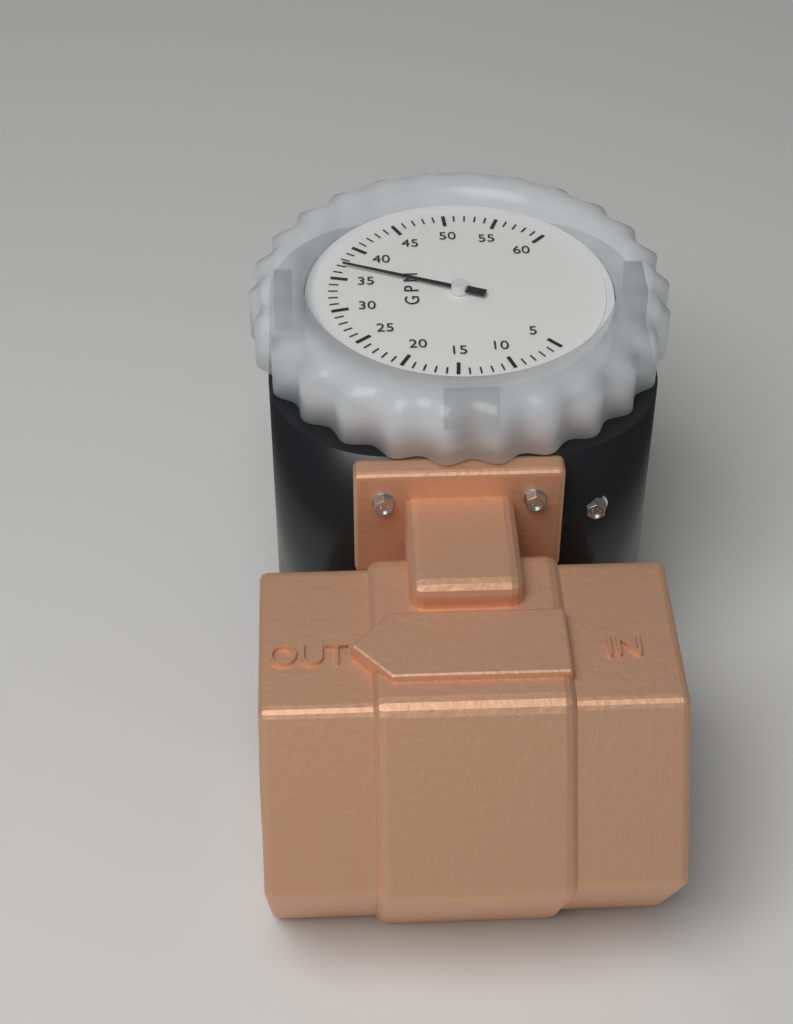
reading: 37 GPM
